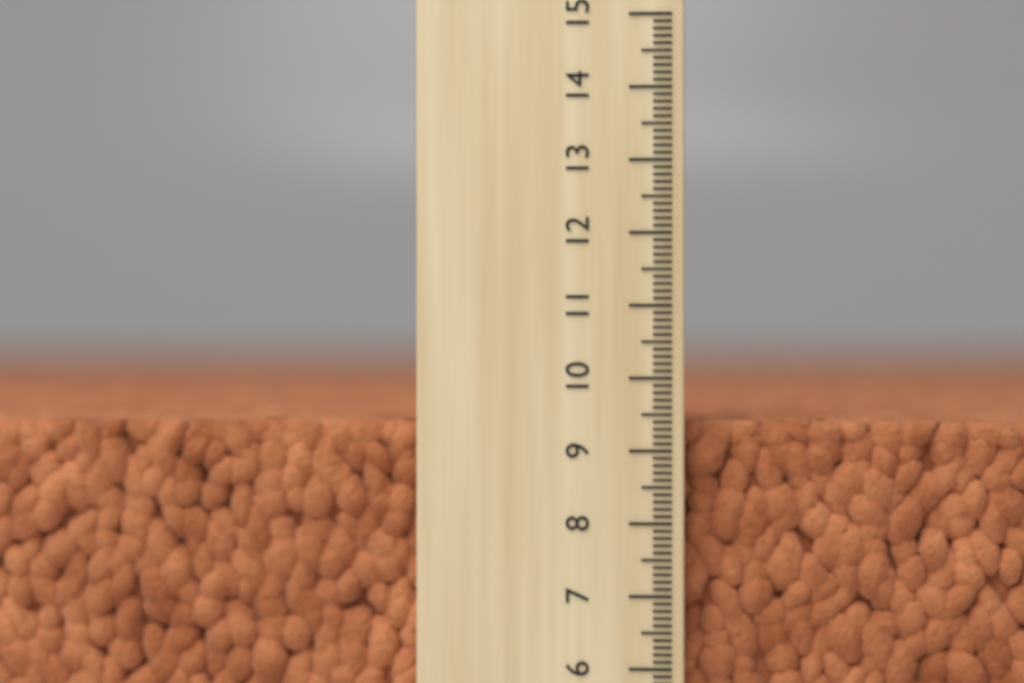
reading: 9.4 (no unit)
